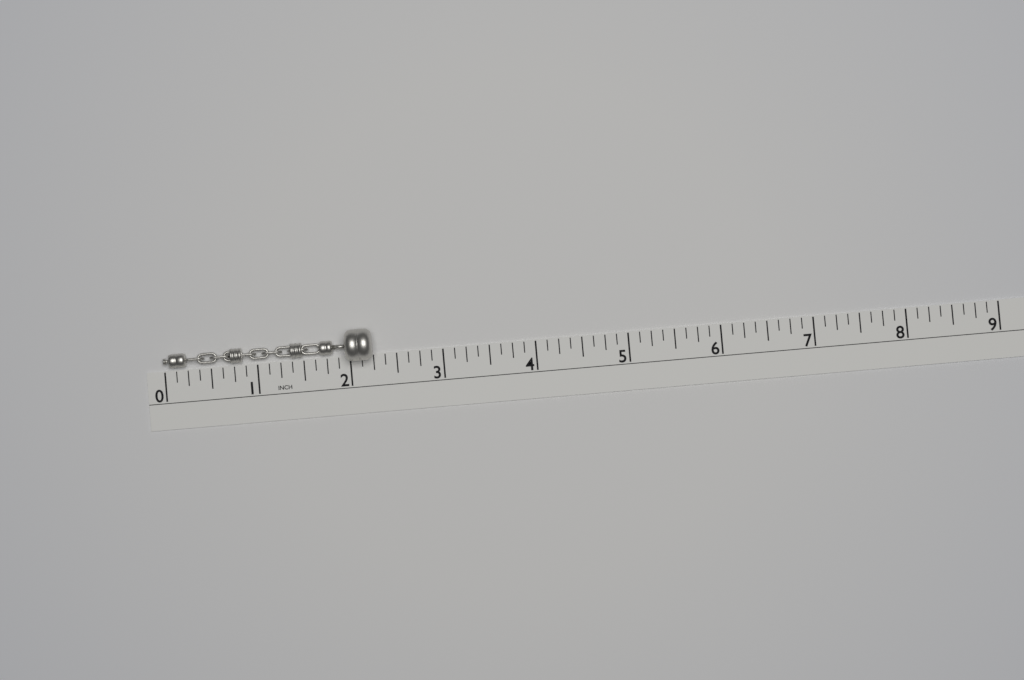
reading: 2.250 in
